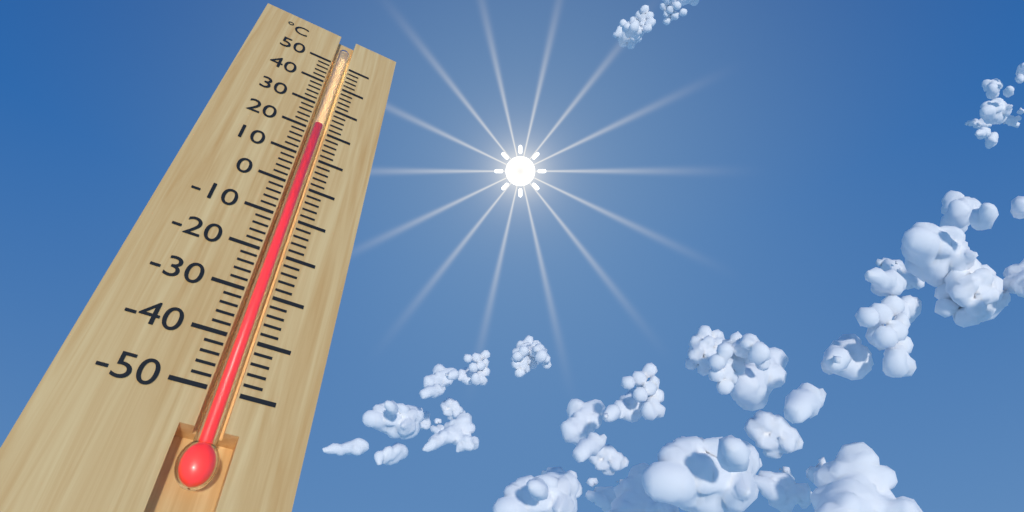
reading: 22 °C
